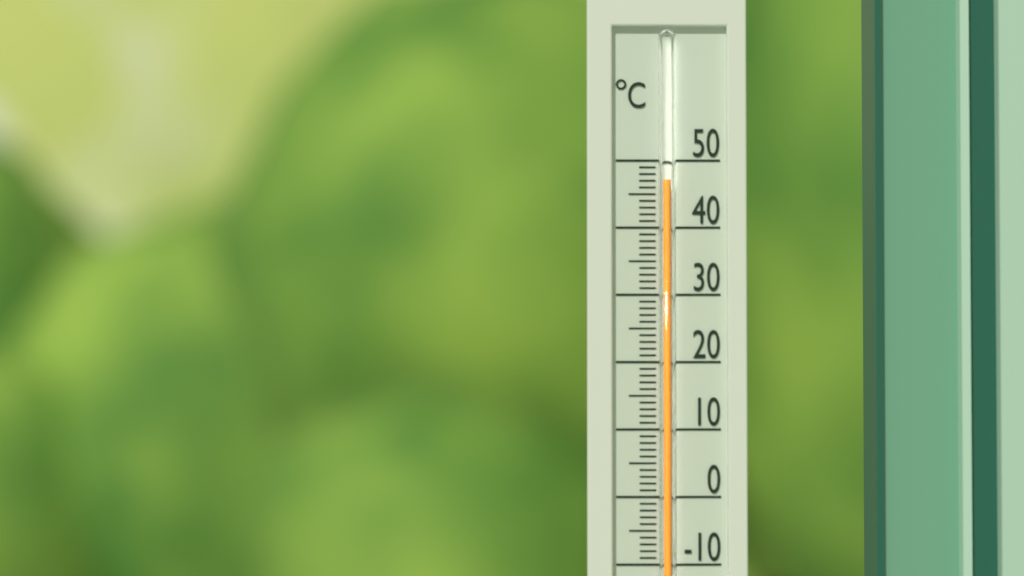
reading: 47 °C
